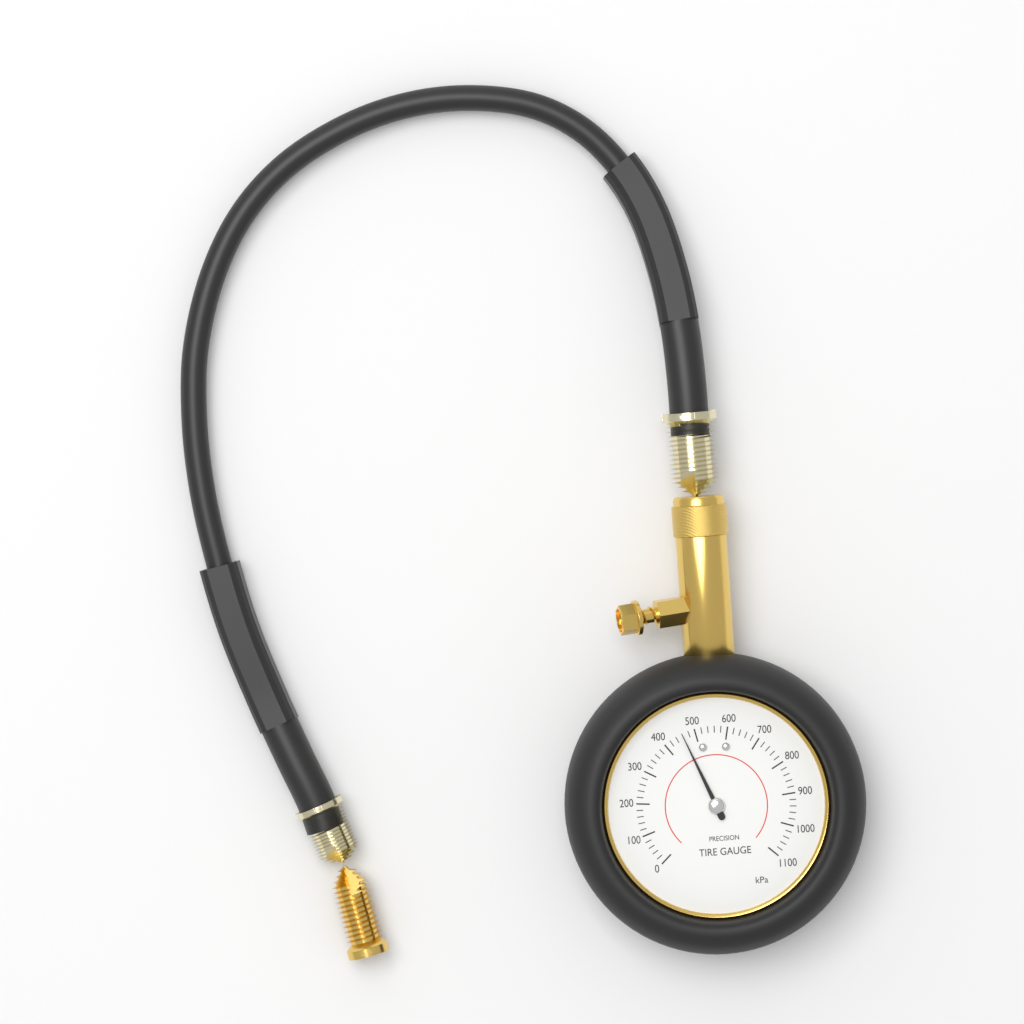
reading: 460 kPa
